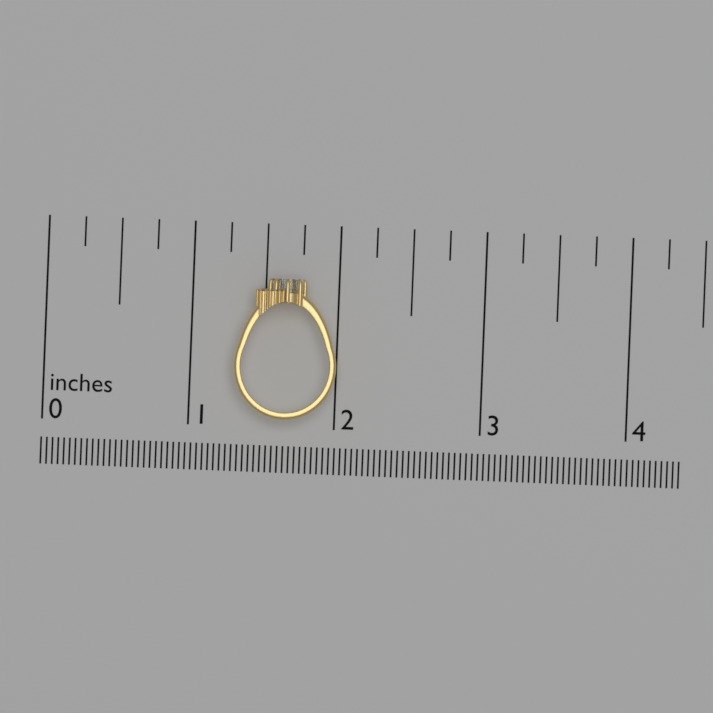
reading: 2.00 in
